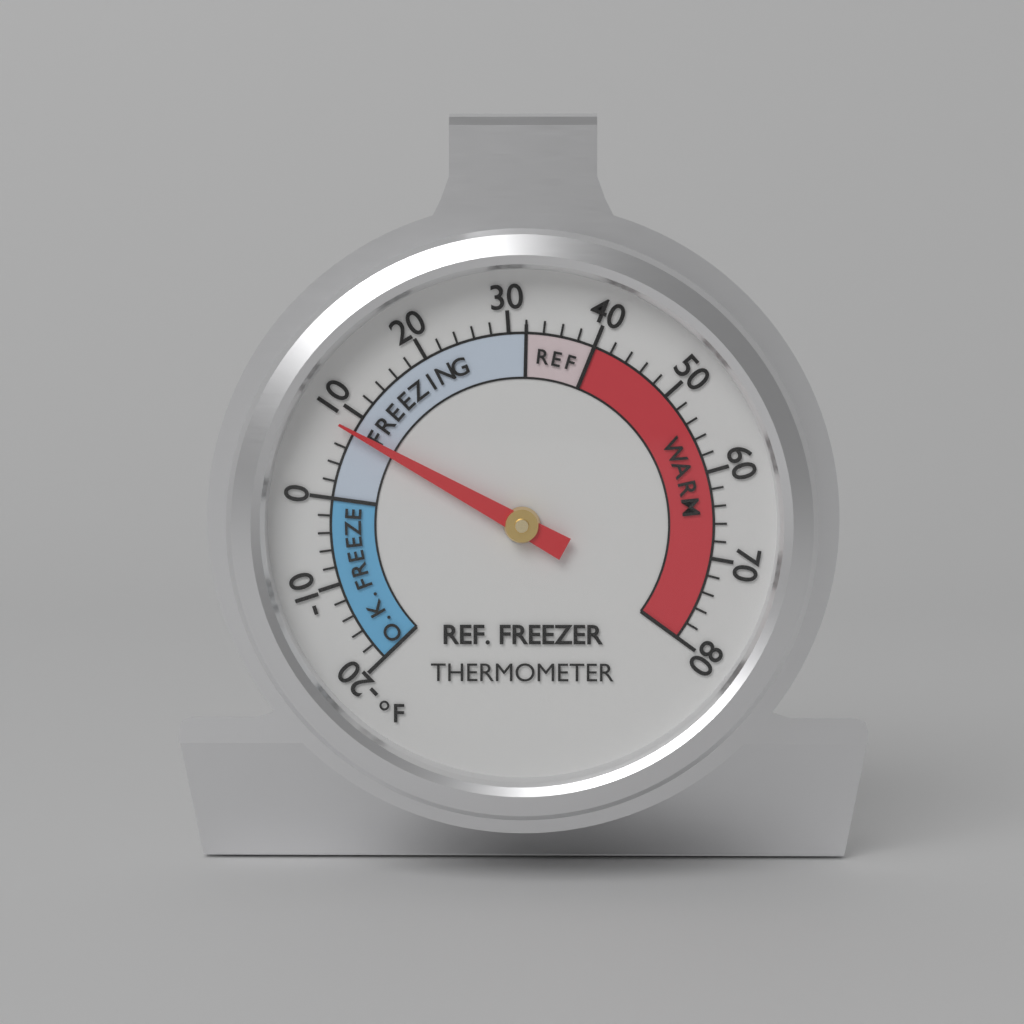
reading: 8 °F
